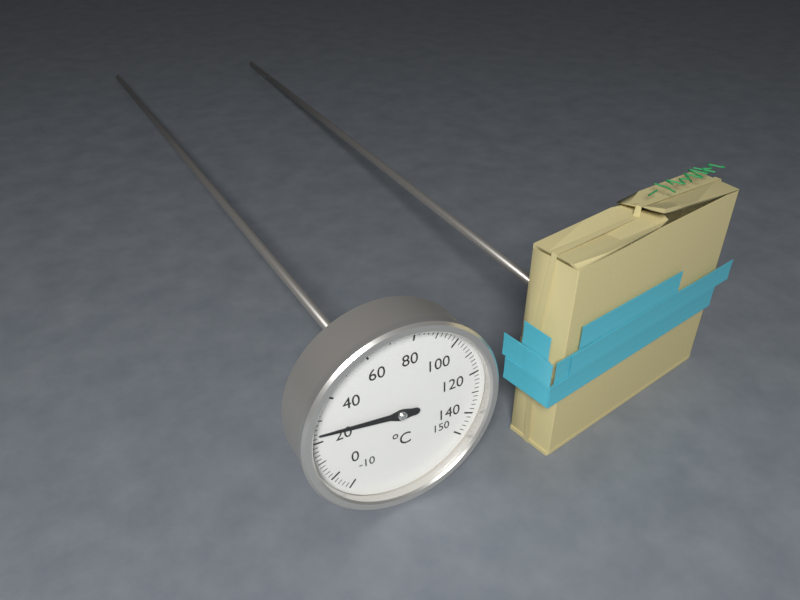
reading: 24 °C
